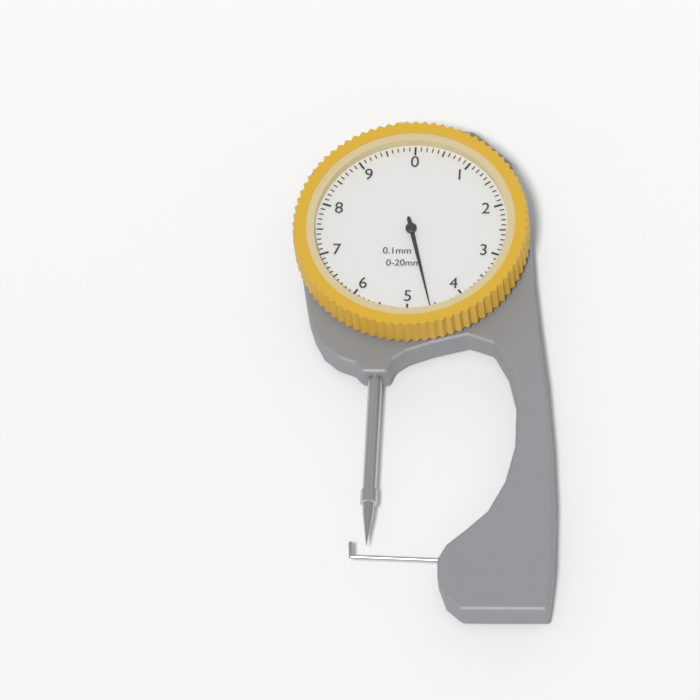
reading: 4.6 mm
